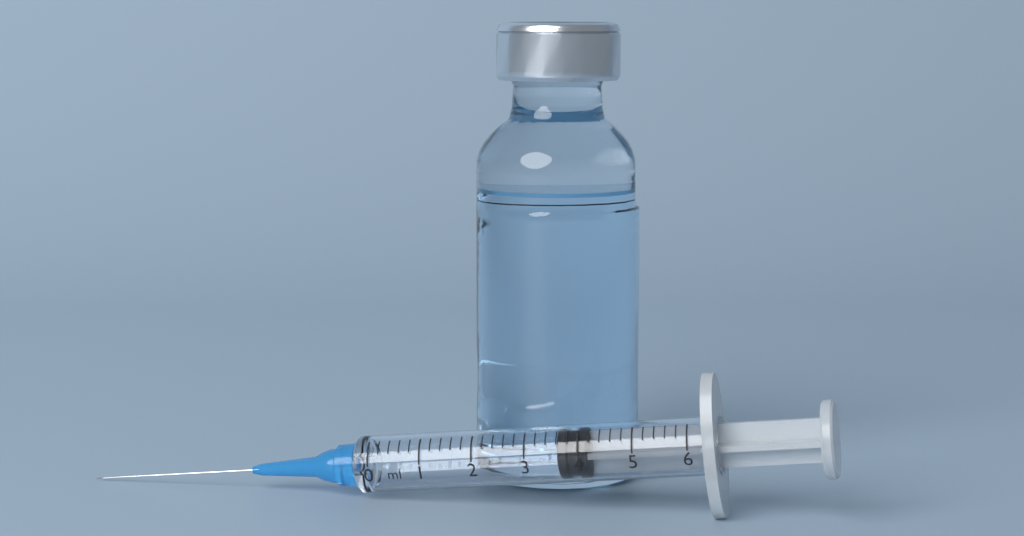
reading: 3.6 ml
